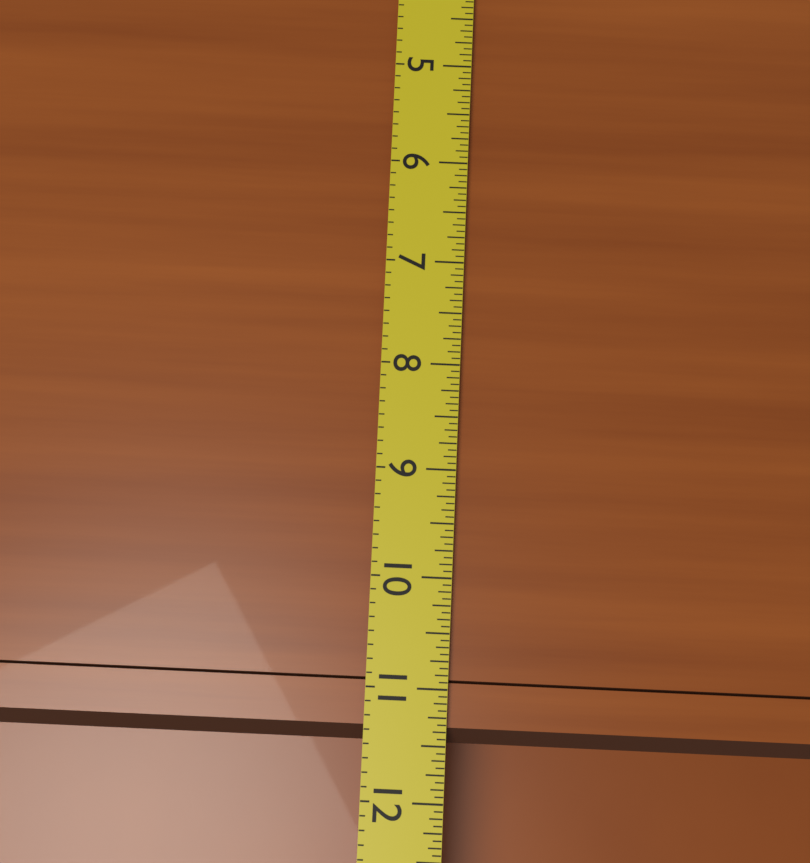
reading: 11.5000 (no unit)
